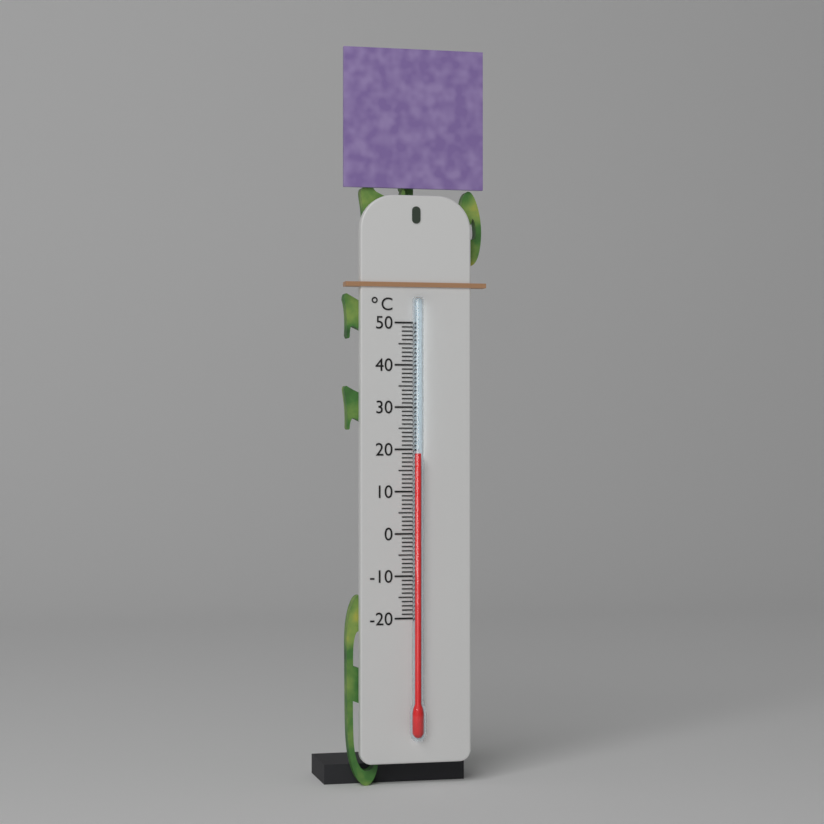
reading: 19 °C
